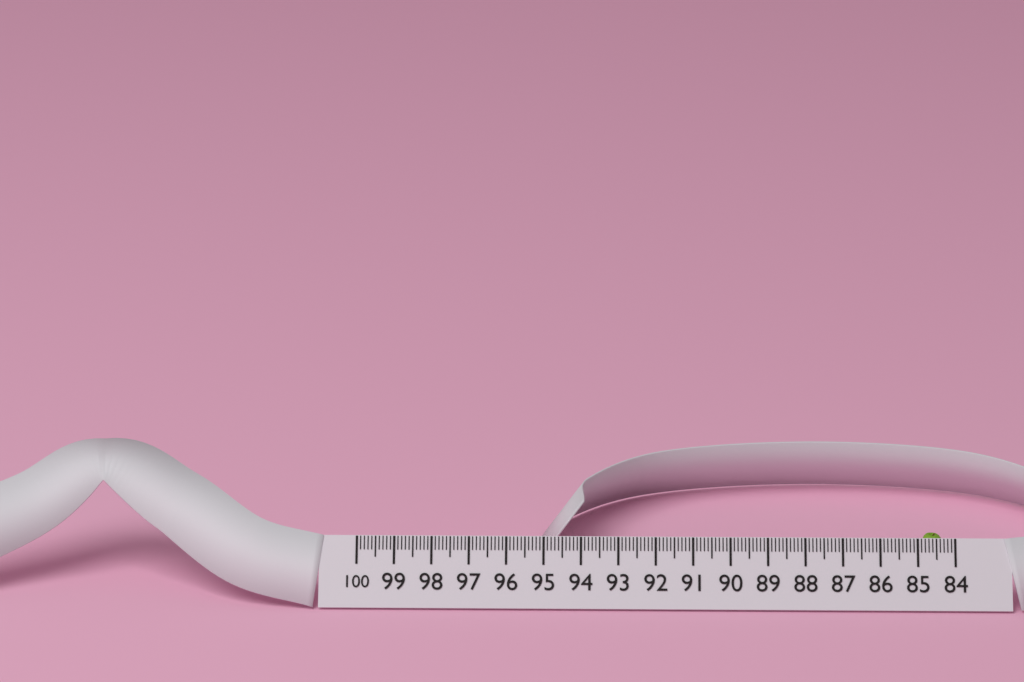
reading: 84.6 (no unit)
